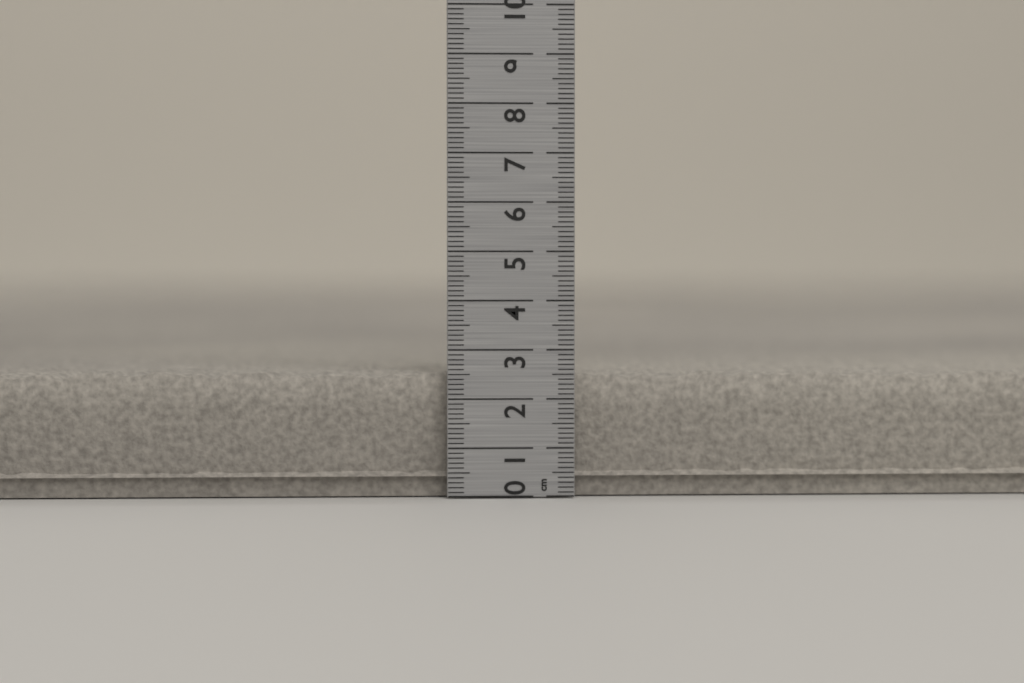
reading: 2.6 cm
